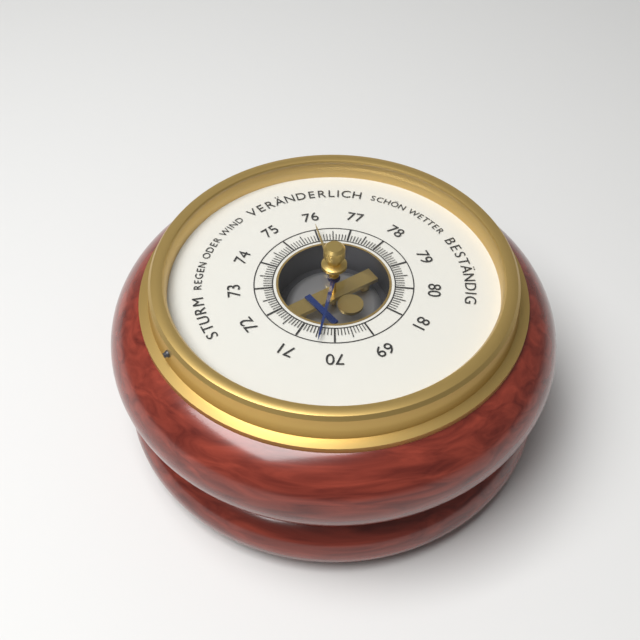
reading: 70.4 (no unit)
